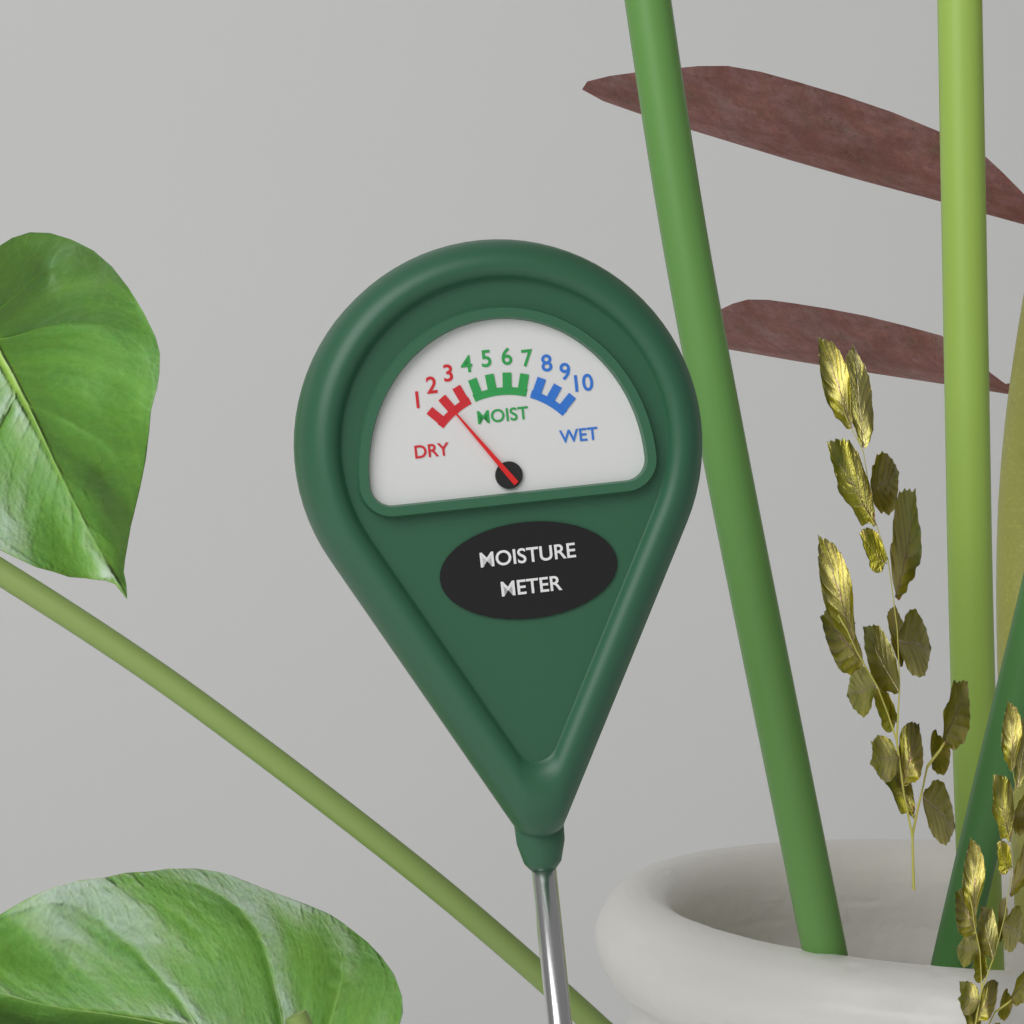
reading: 2 (no unit)
